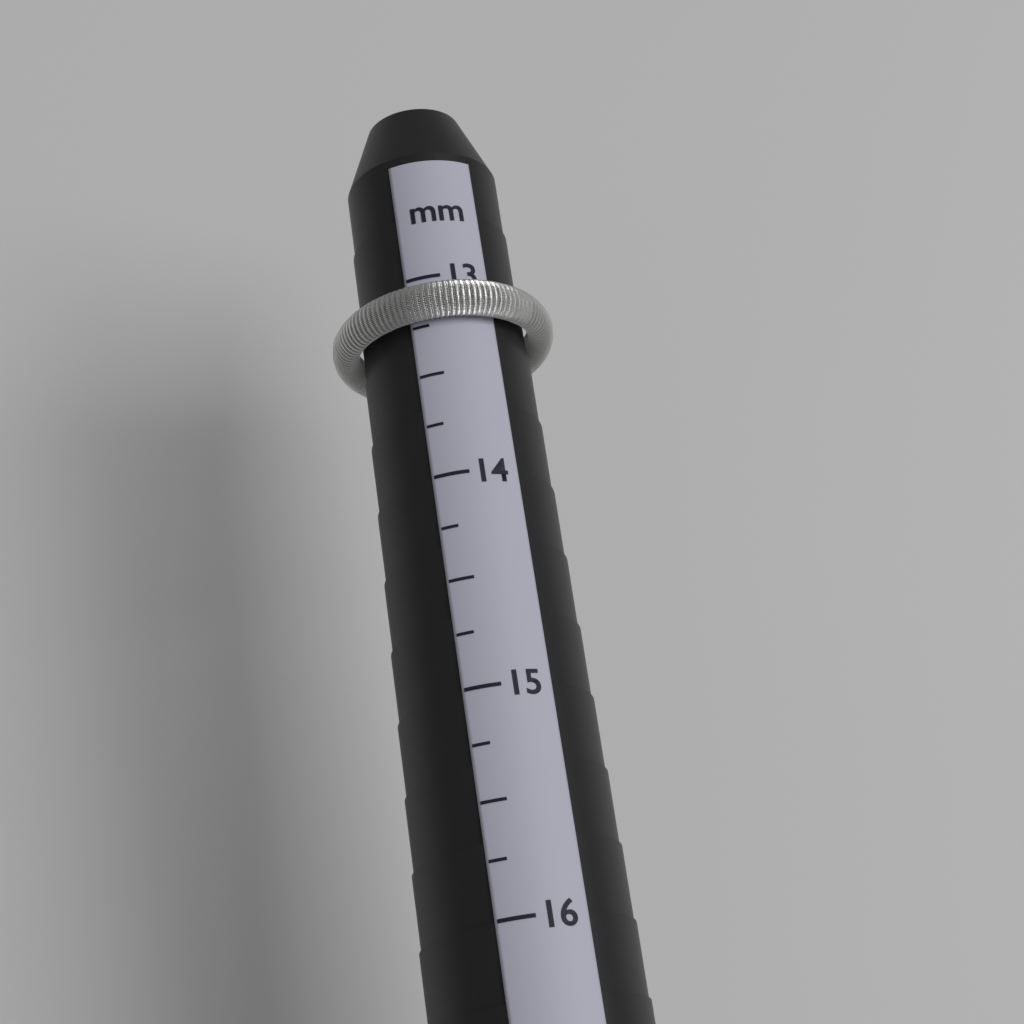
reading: 13.25 mm
